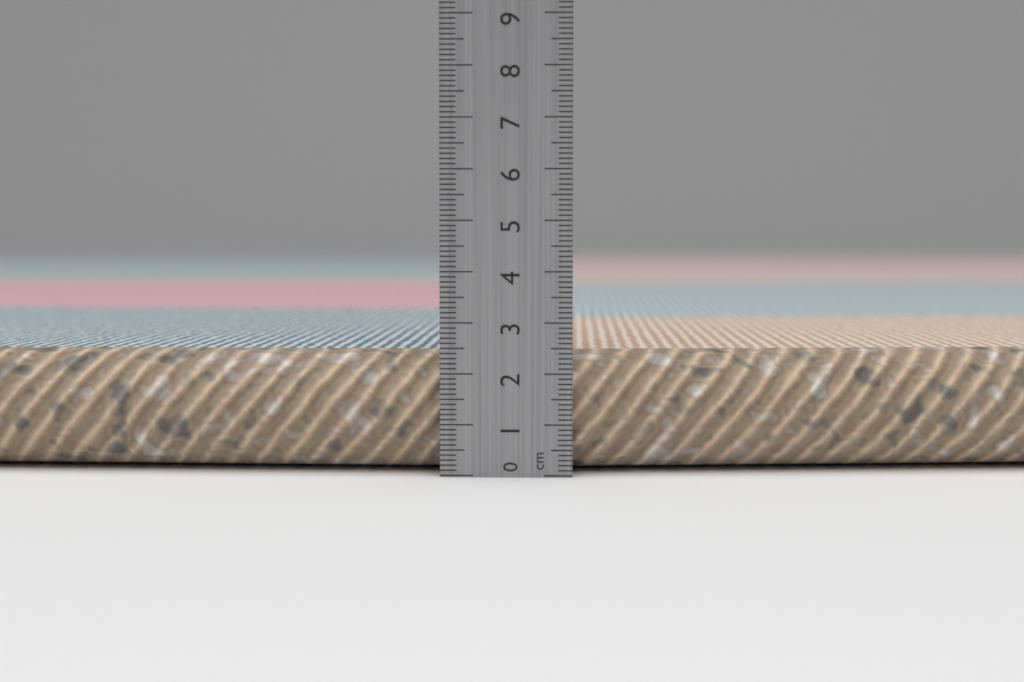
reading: 2.4 cm
